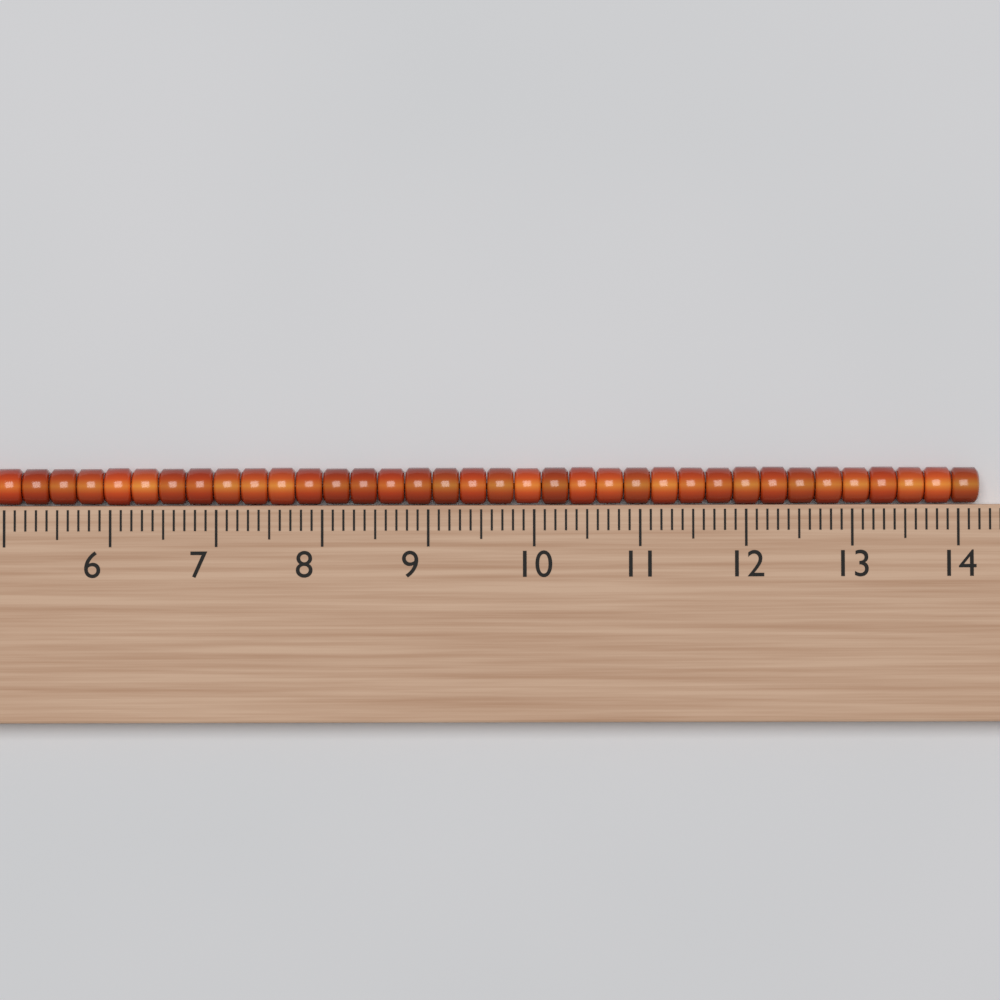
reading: 14.2 (no unit)
